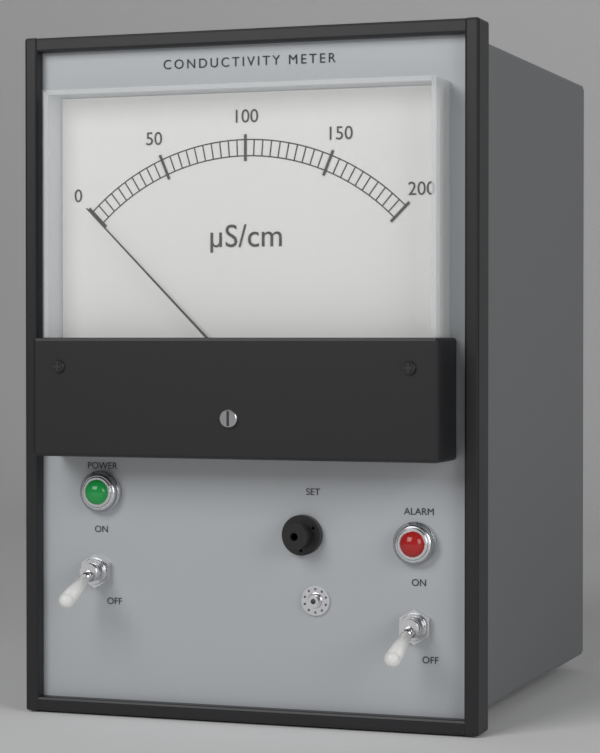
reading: 0 µS/cm
